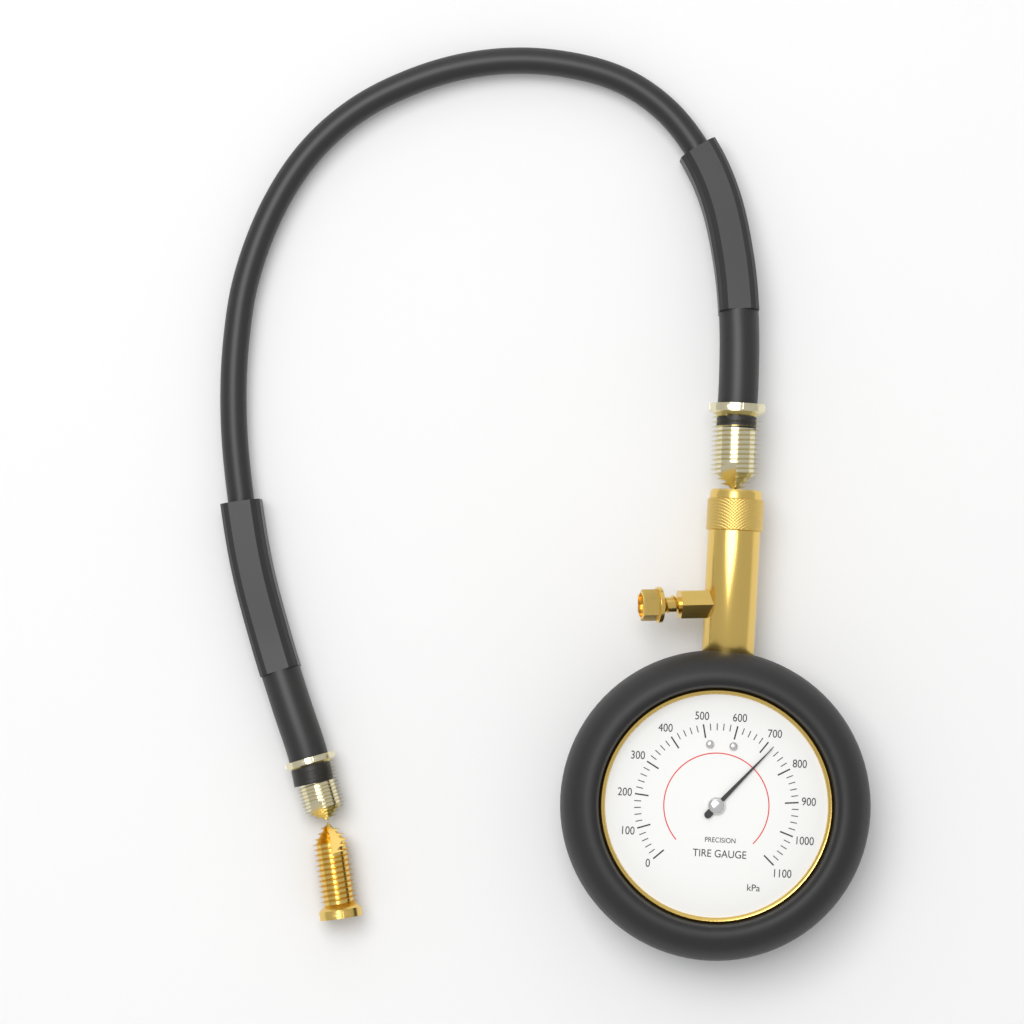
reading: 720 kPa
